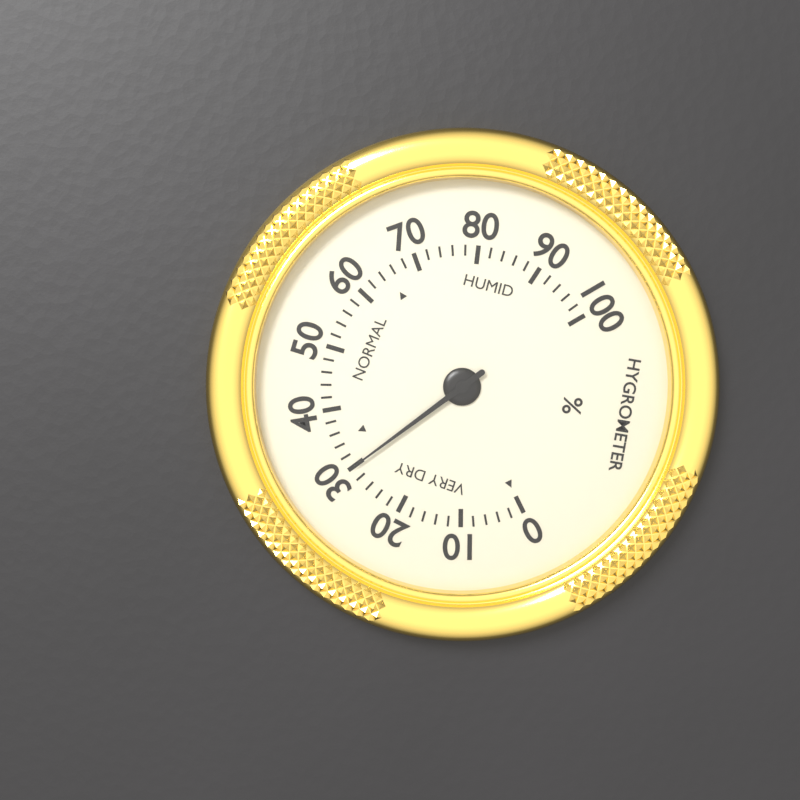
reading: 30 %
